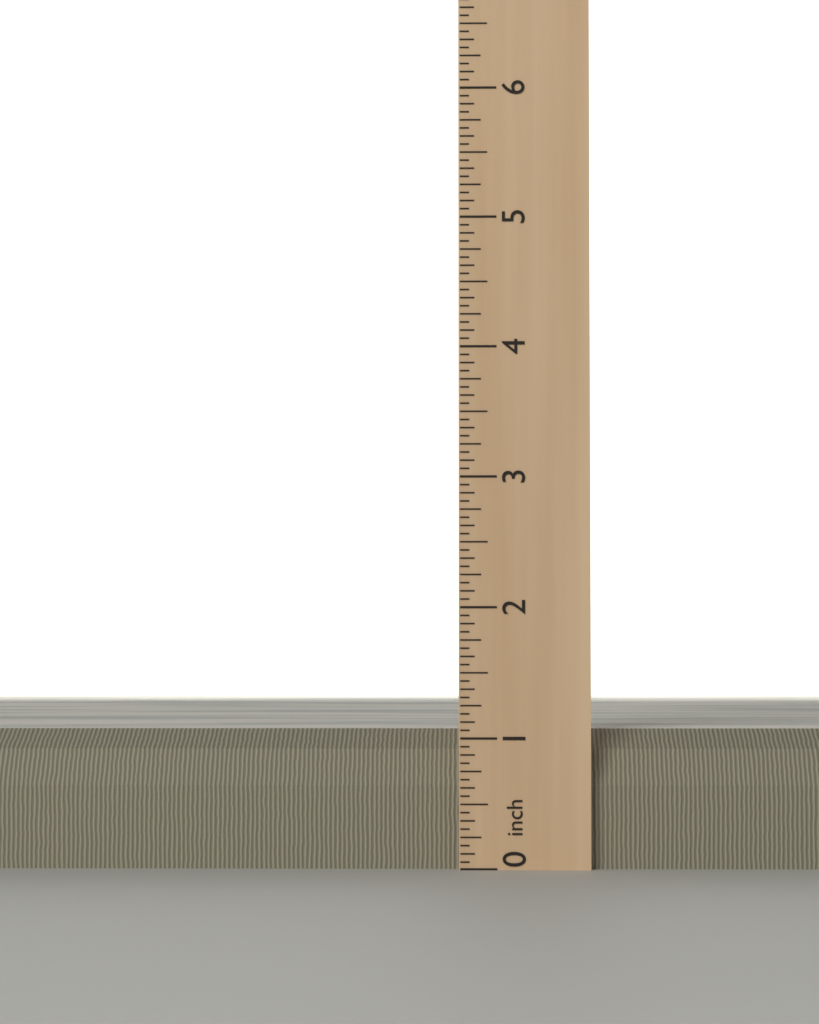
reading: 1.0625 inch
